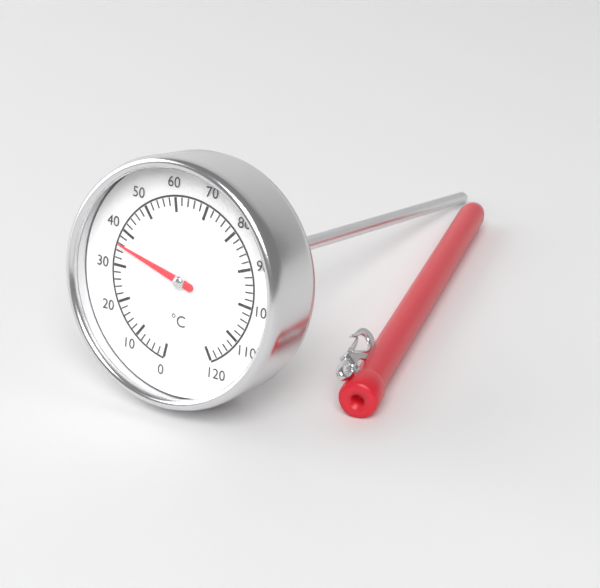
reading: 36 °C
